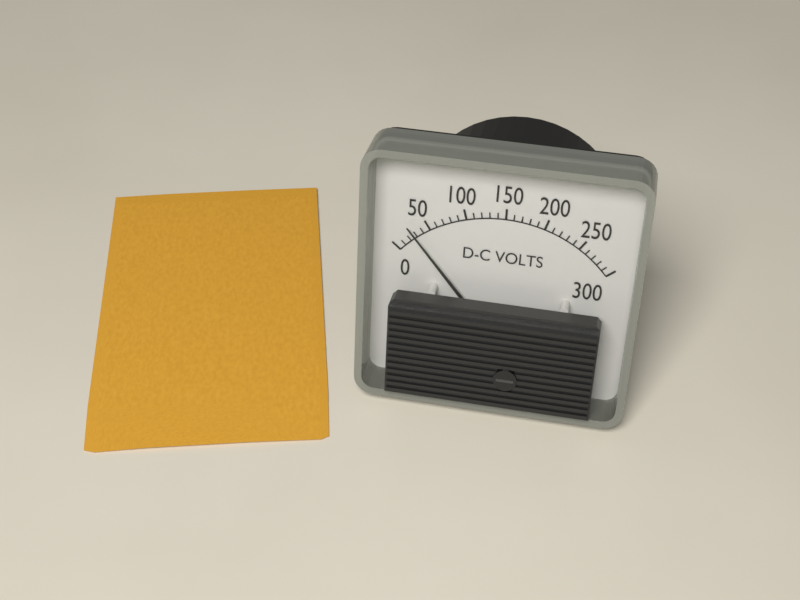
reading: 30 V
